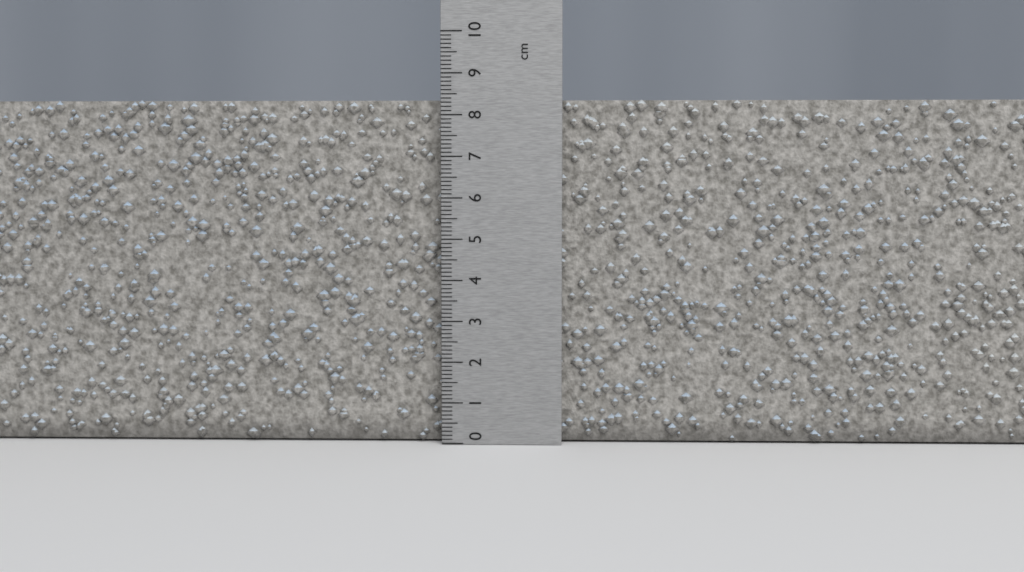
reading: 8.4 cm
